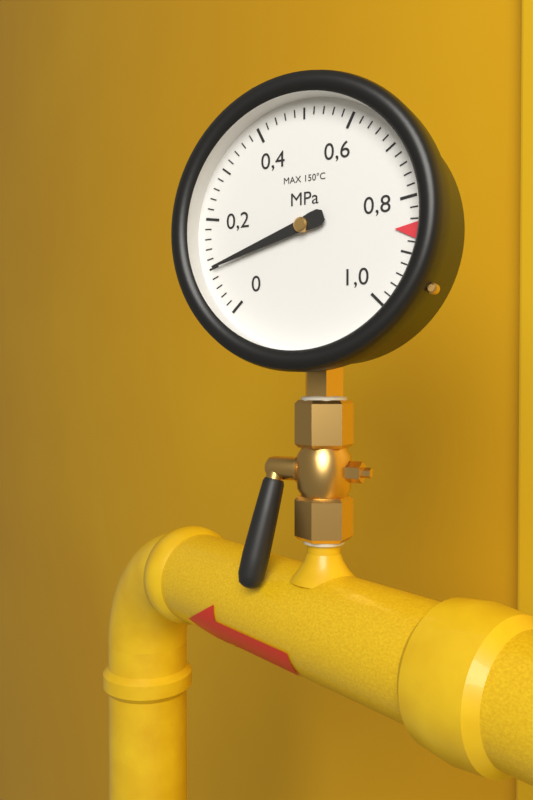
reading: 0.10 MPa
